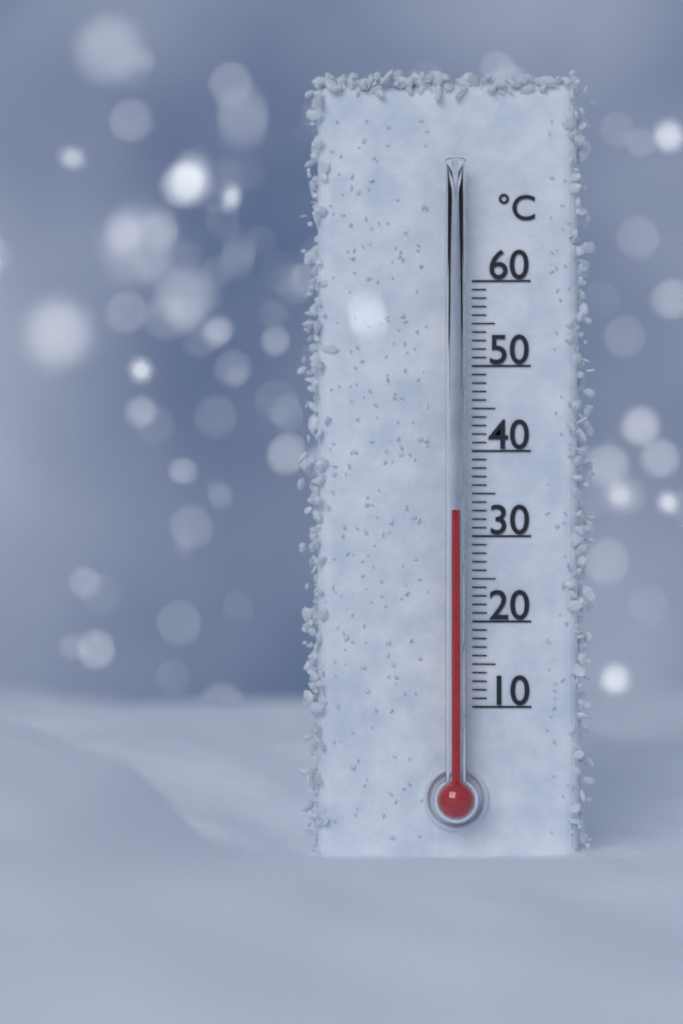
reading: 33 °C
